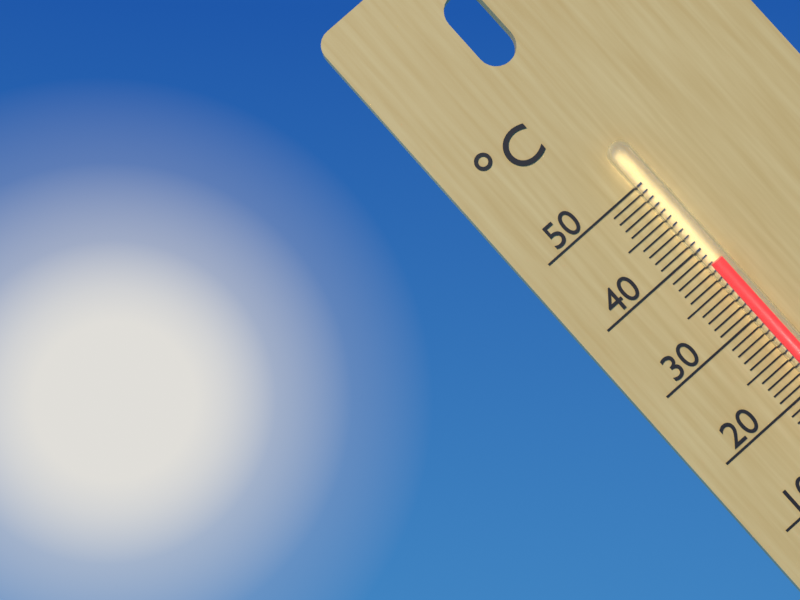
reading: 38 °C
